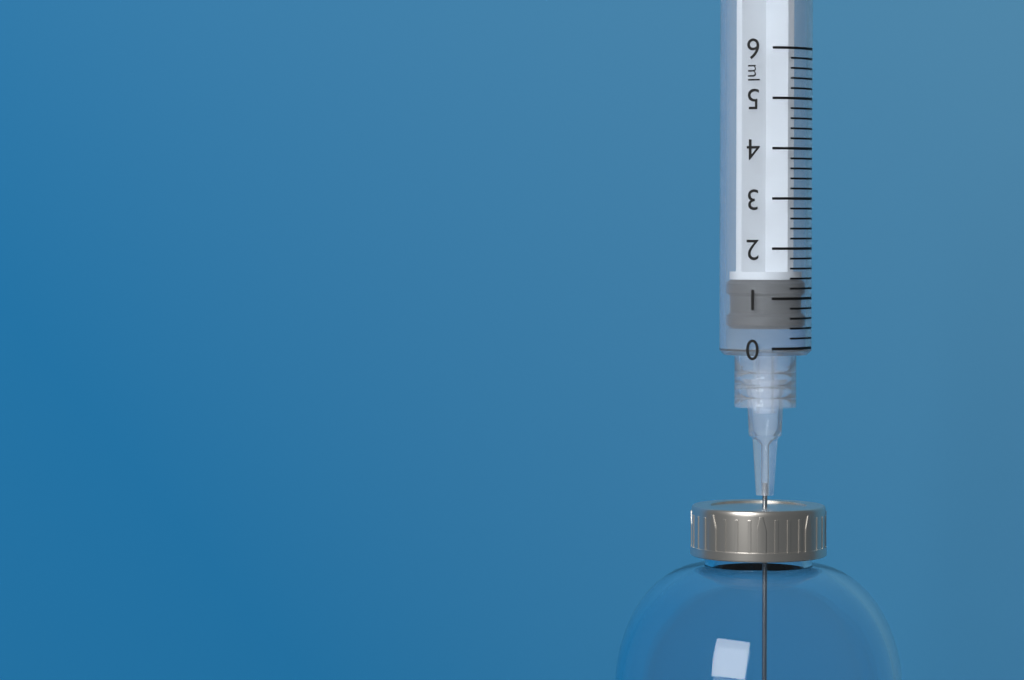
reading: 0.4 ml
